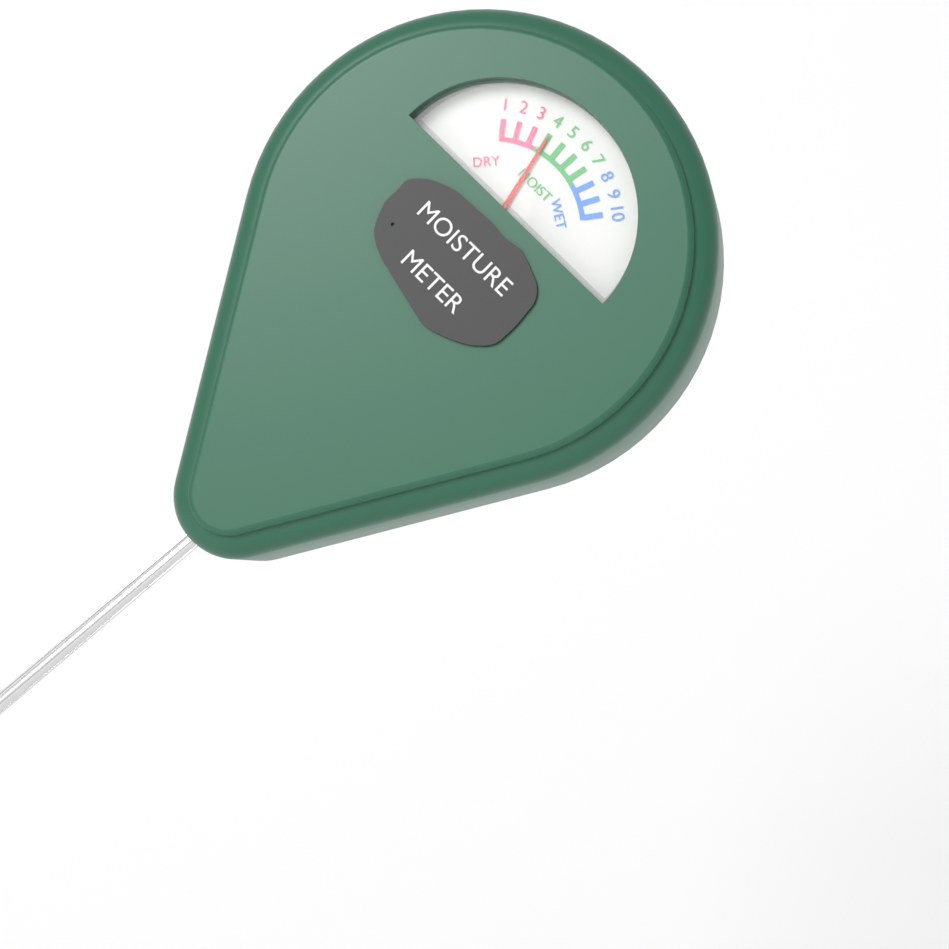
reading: 4 (no unit)
